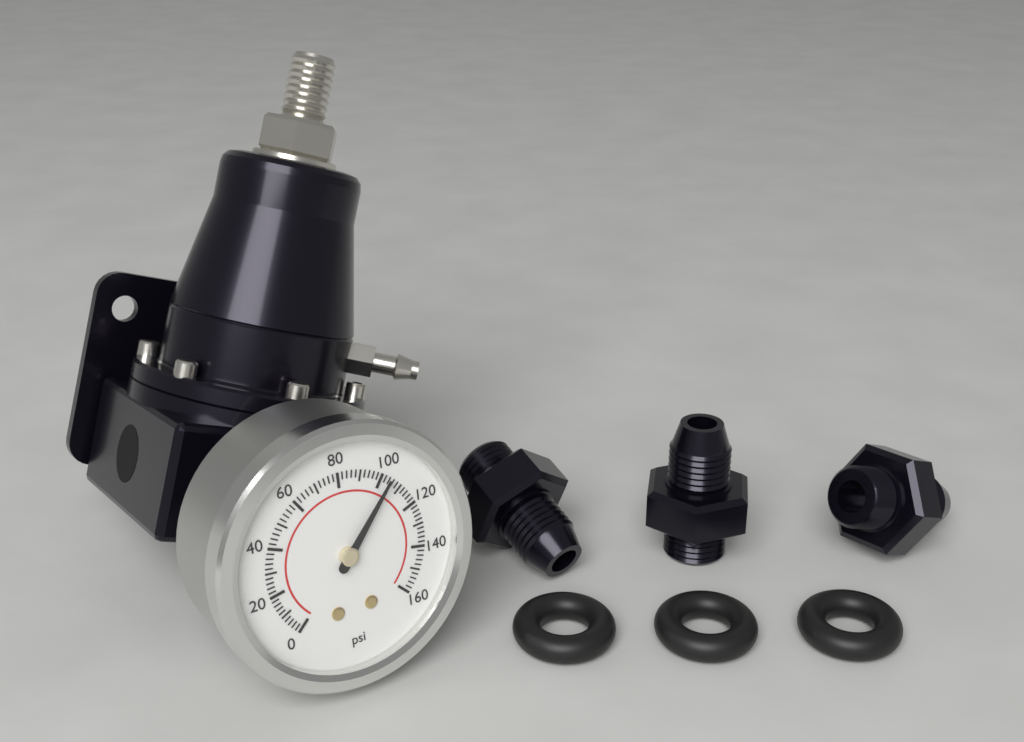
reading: 104 psi
